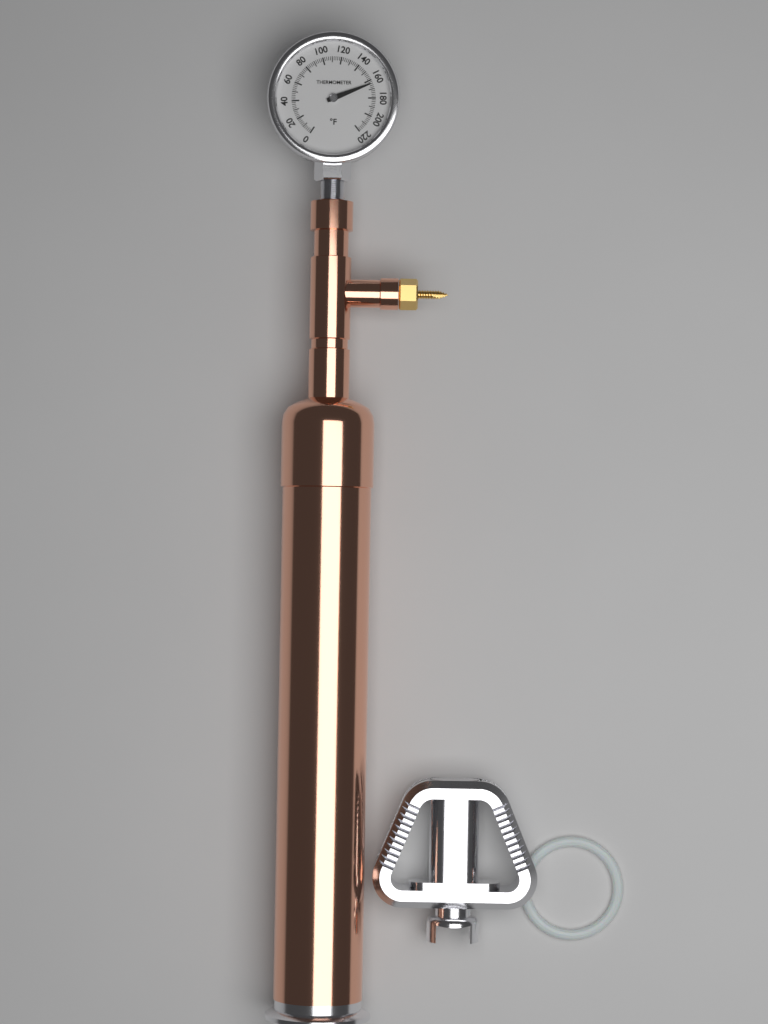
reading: 164 °F
